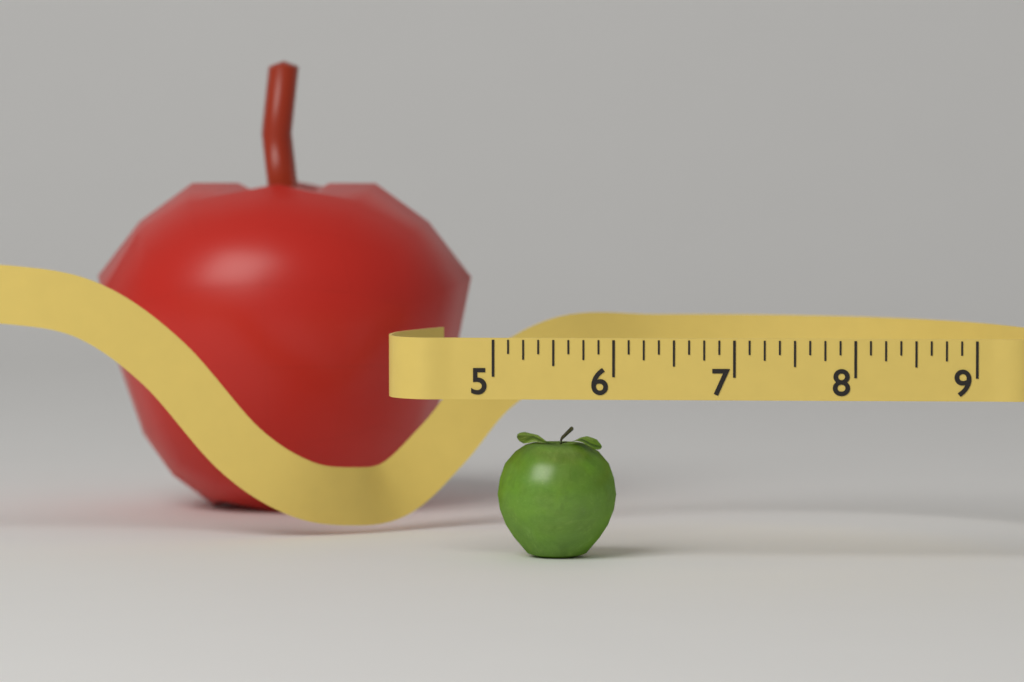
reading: 6.000 (no unit)
